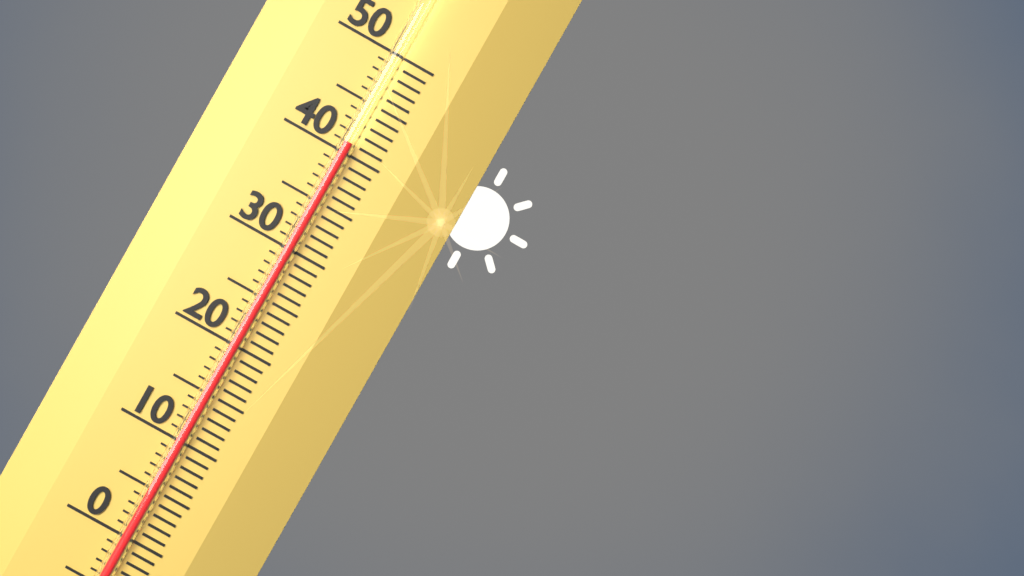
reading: 41 (no unit)
